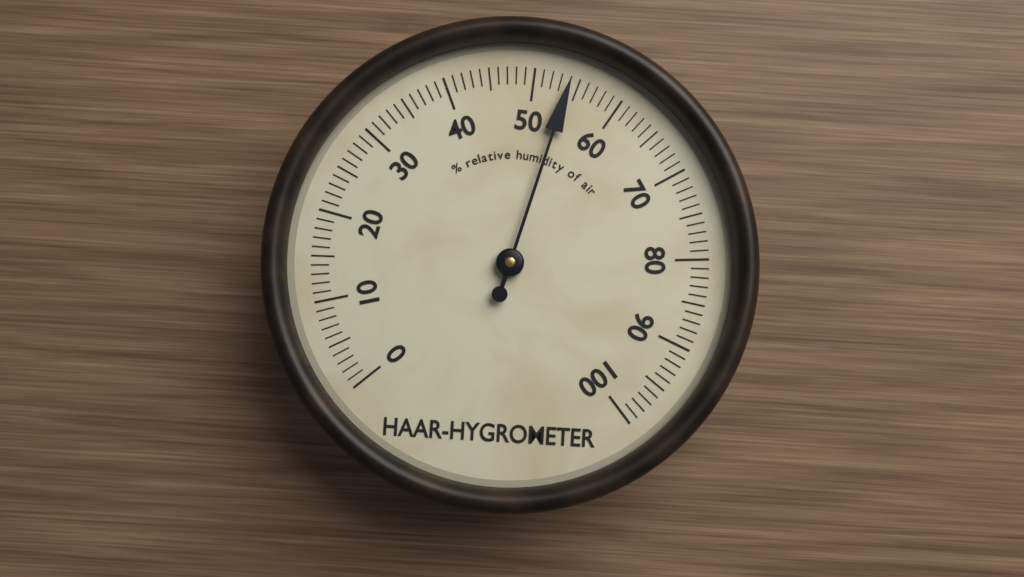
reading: 54 %
